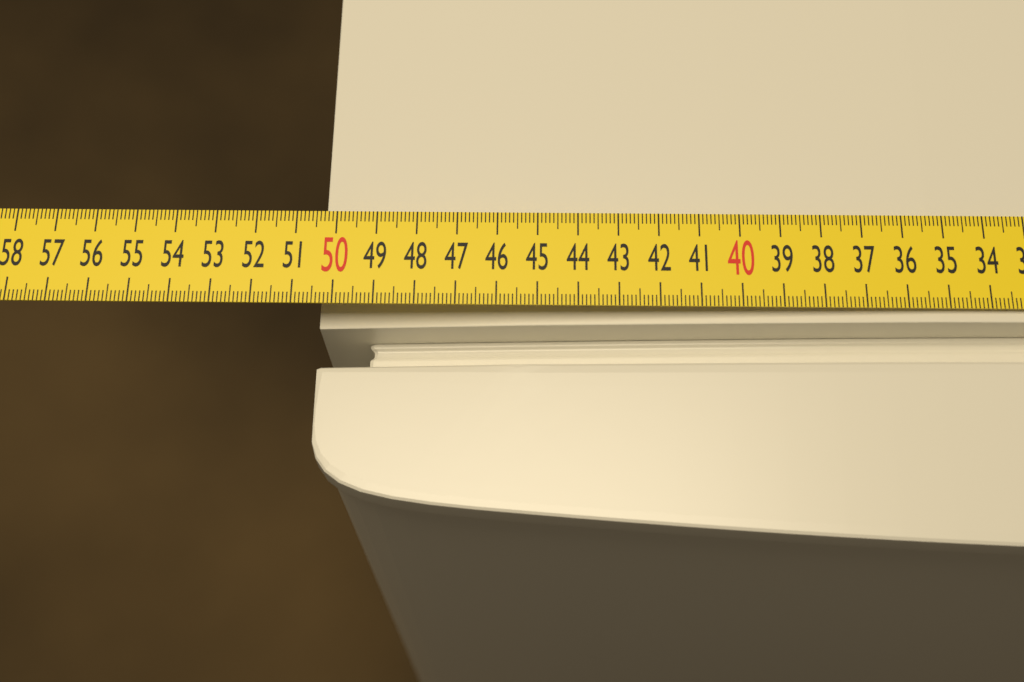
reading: 50.4 cm
